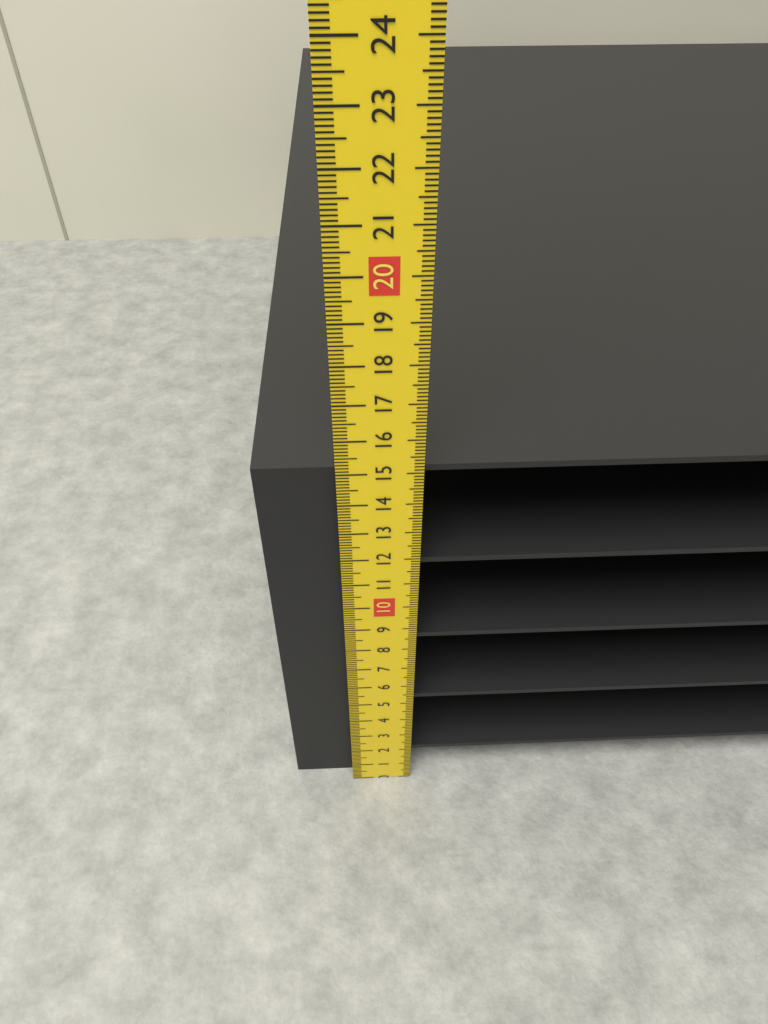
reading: 14.9 cm
